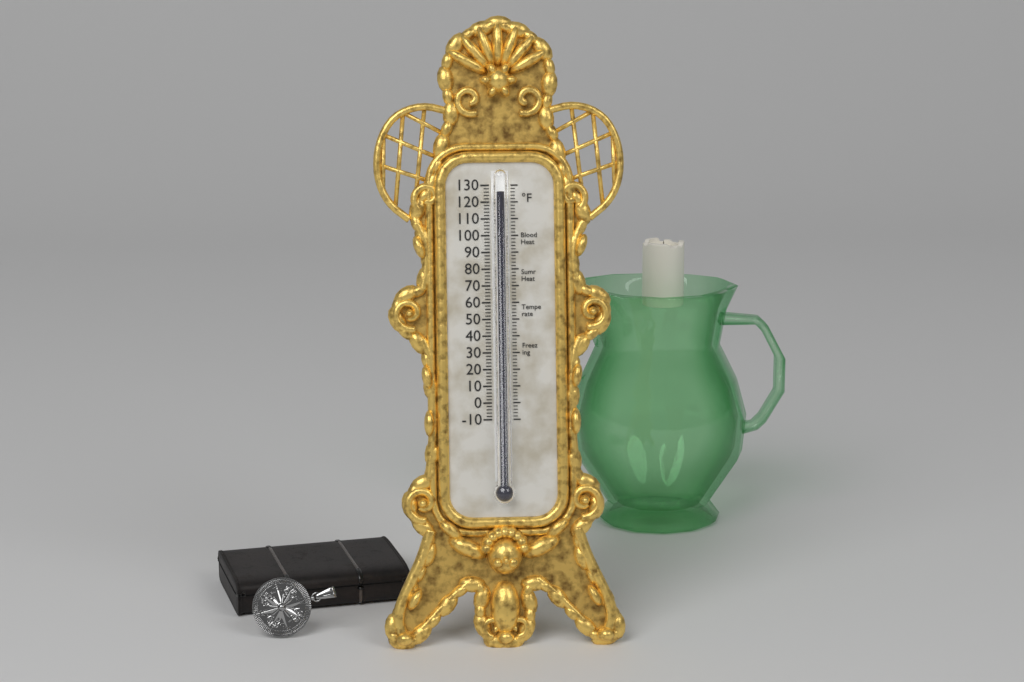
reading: 126 °F
